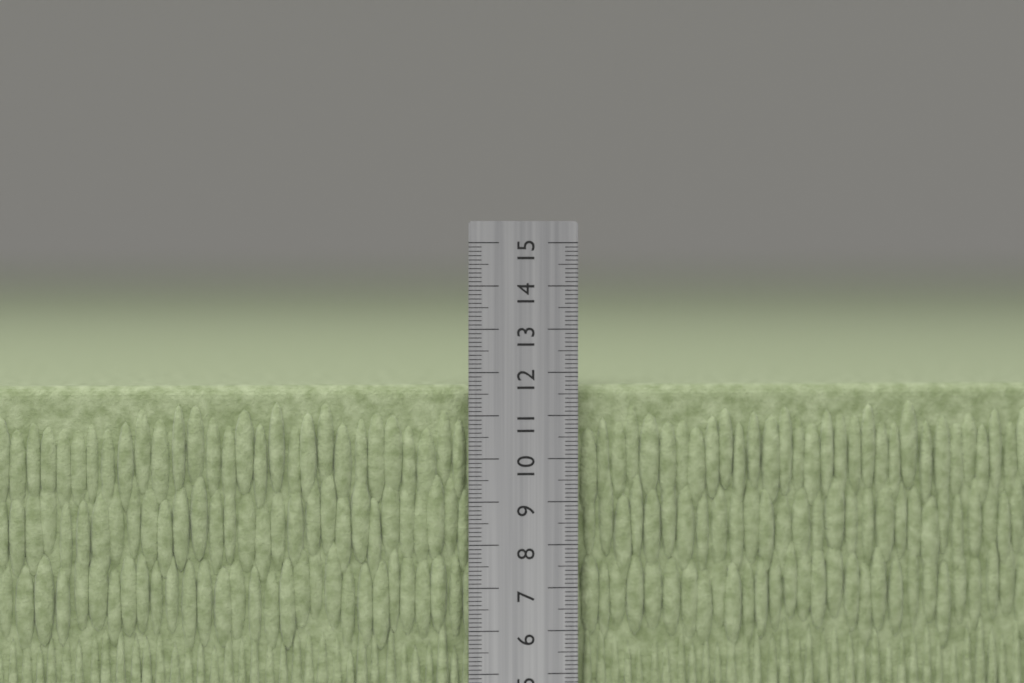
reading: 11.7 cm
